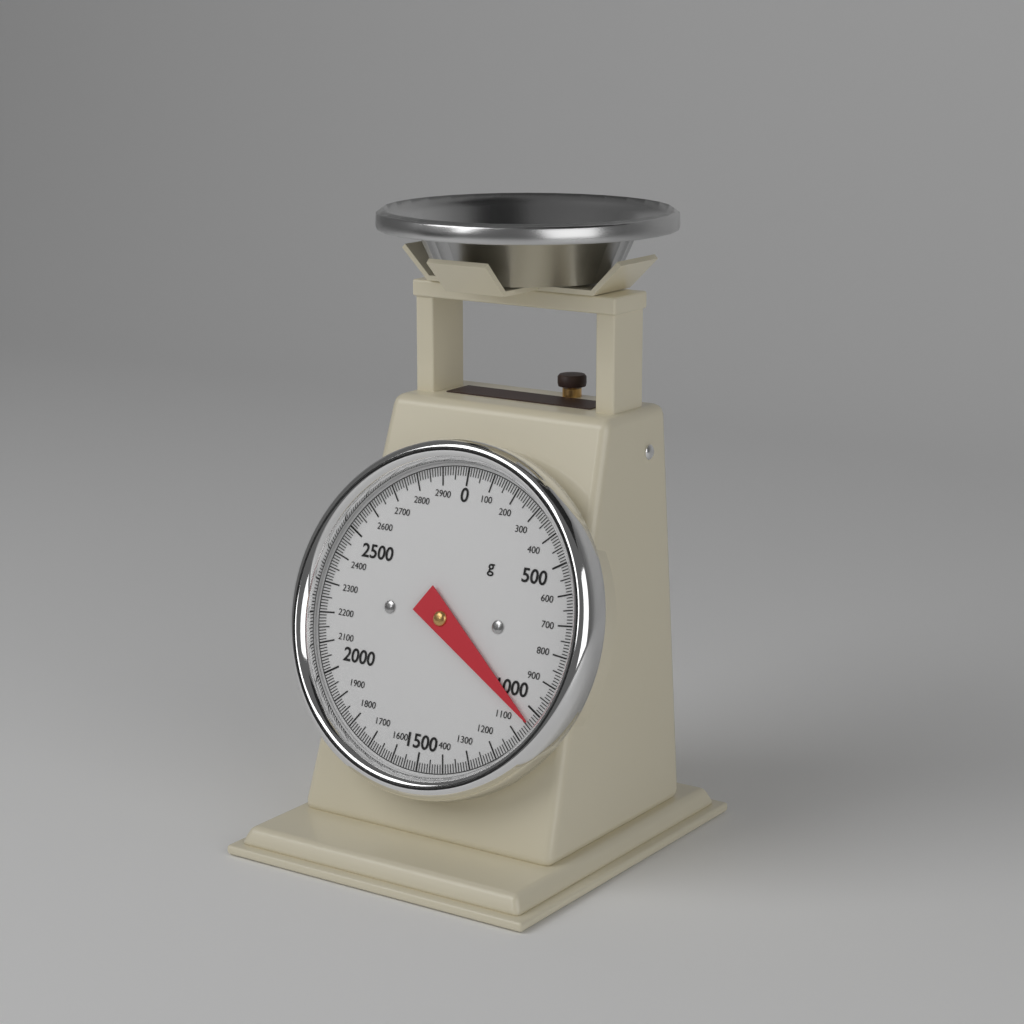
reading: 1040 g
